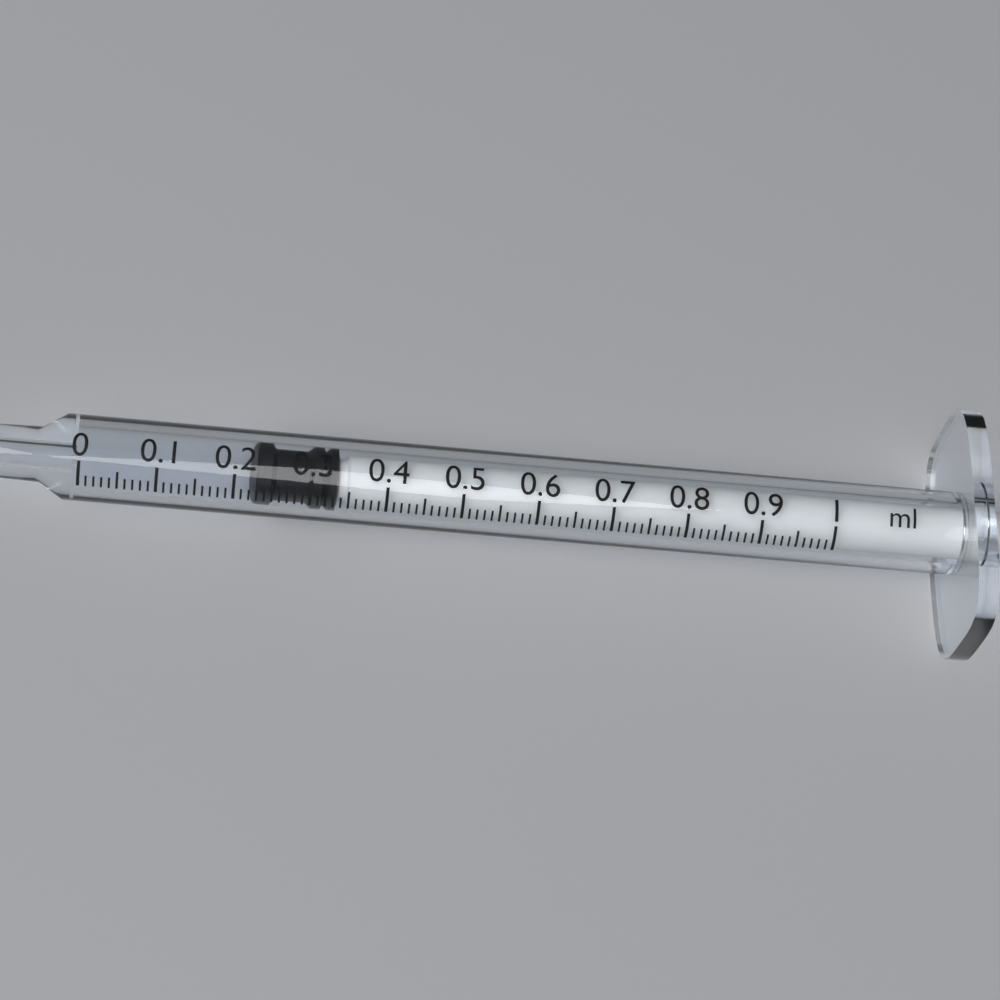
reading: 0.23 ml
